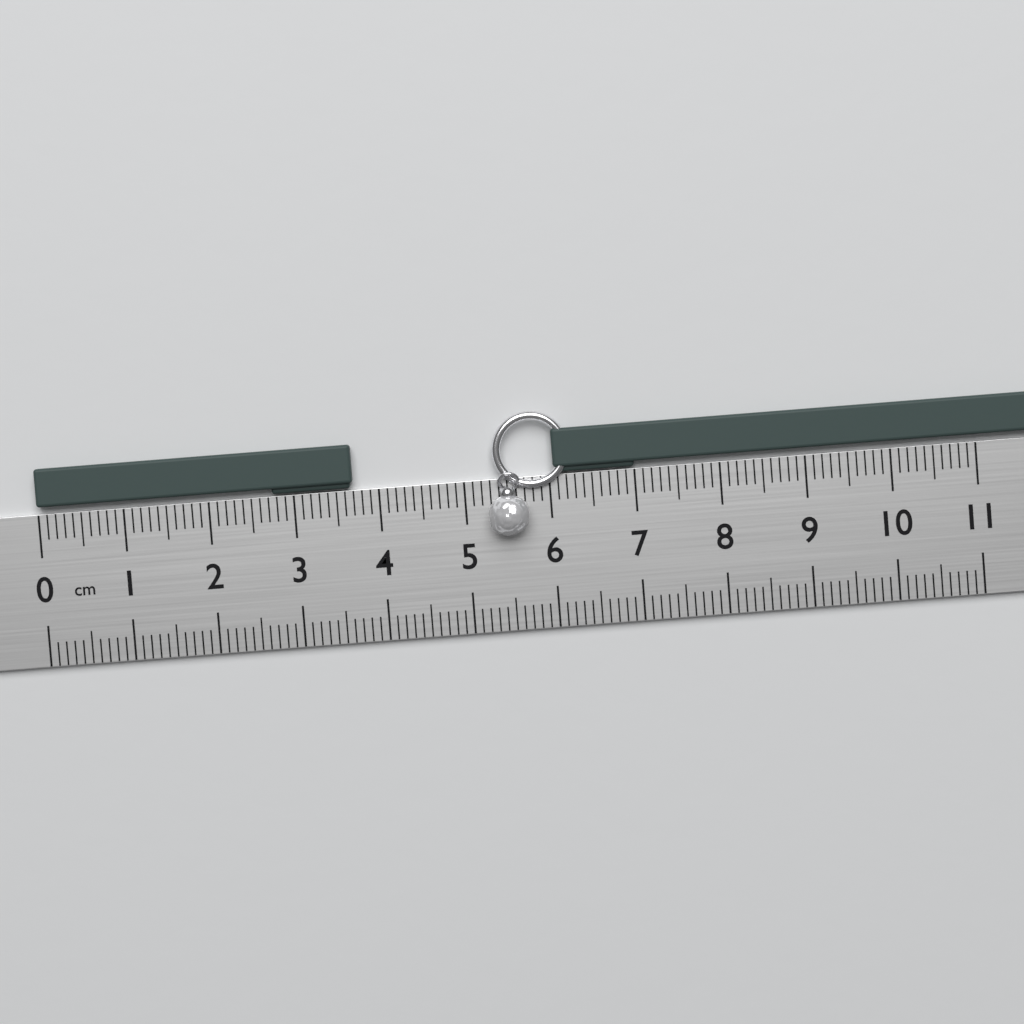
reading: 3.7 cm
